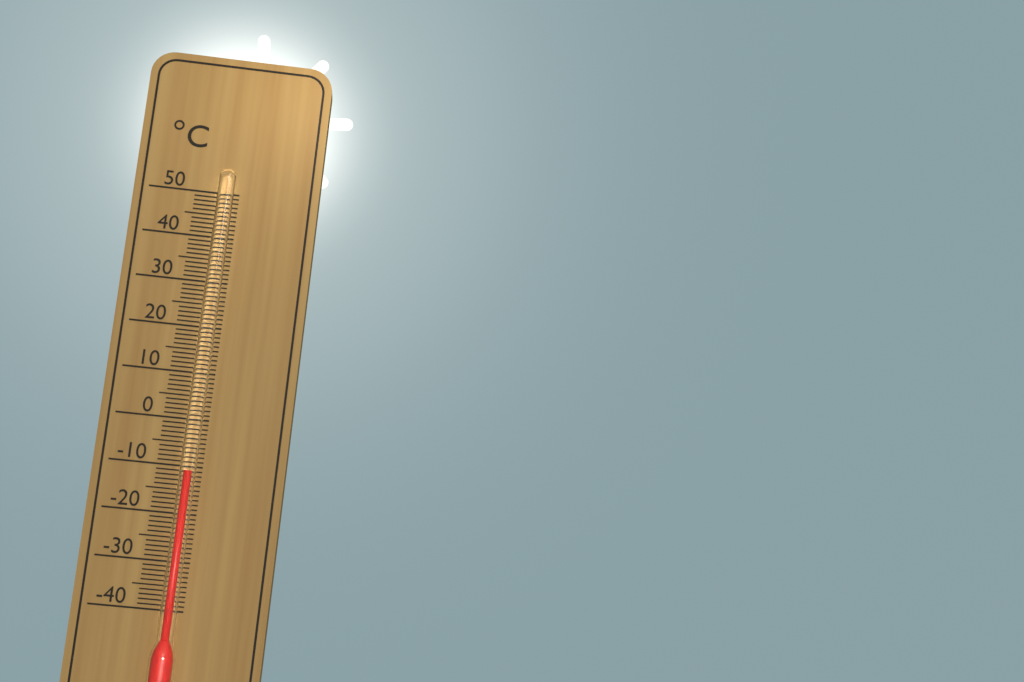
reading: -11 °C
